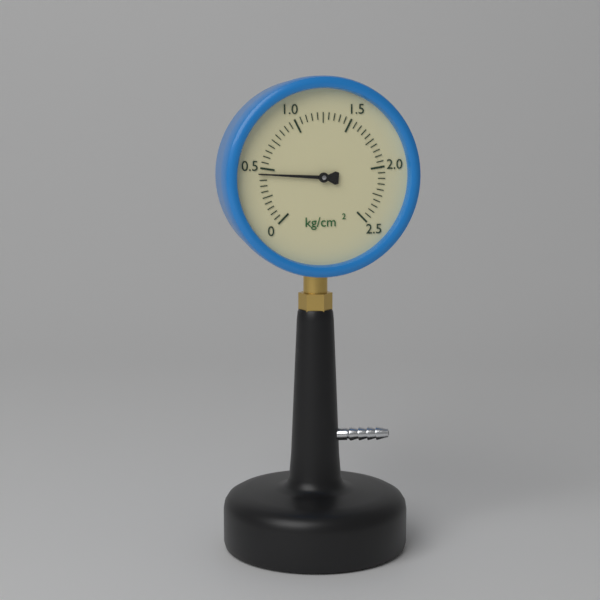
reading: 0.45 kg/cm²
